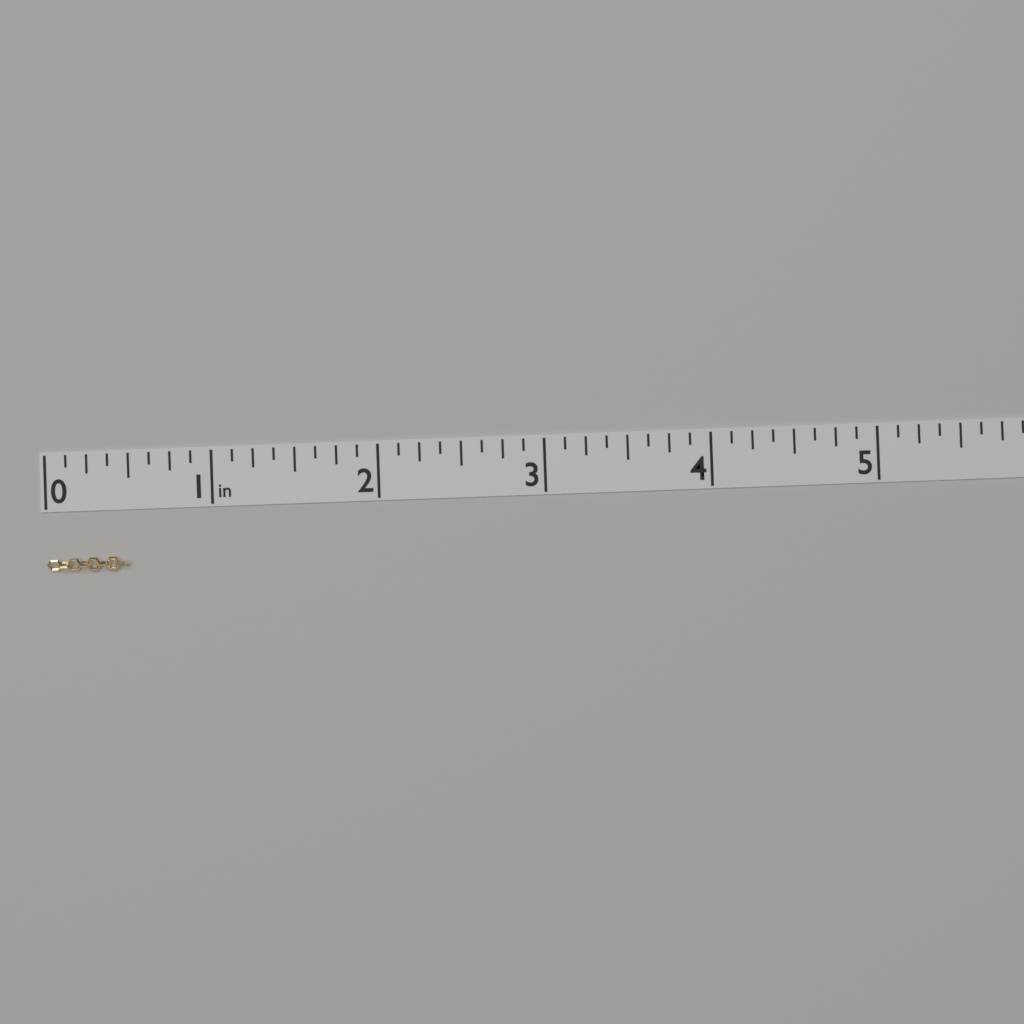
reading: 0.500 in
